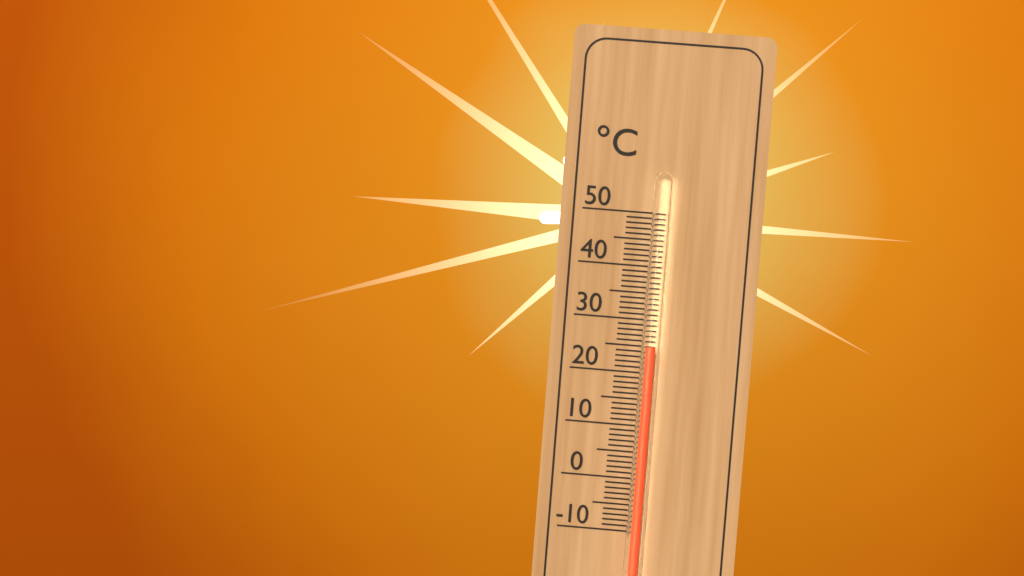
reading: 25 °C
